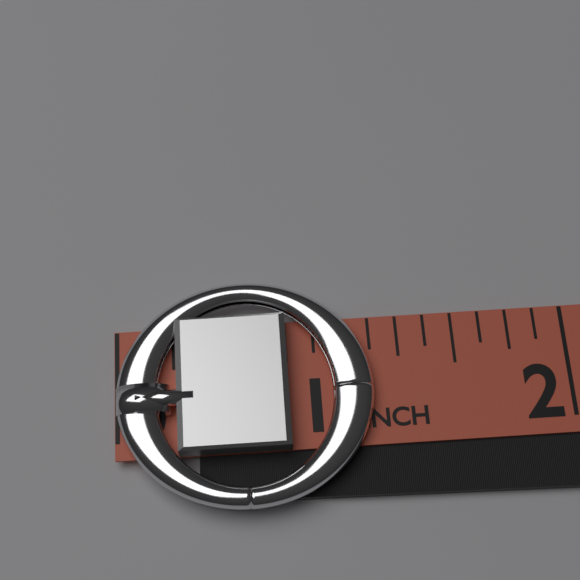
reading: 1.125 in
